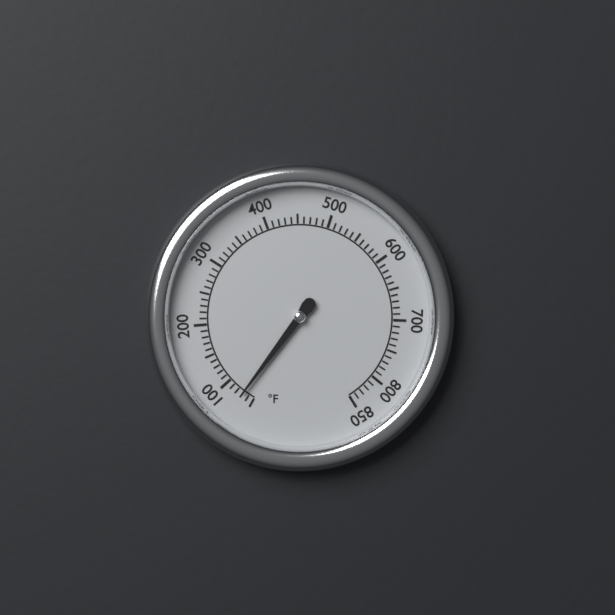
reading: 70 °F
